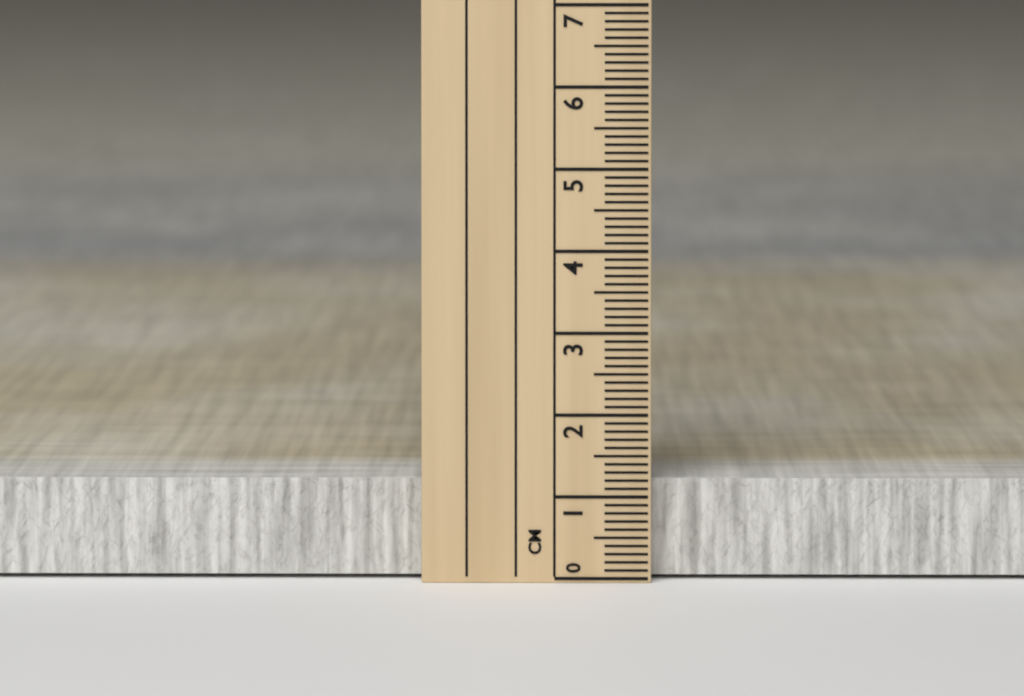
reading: 1.2 cm
